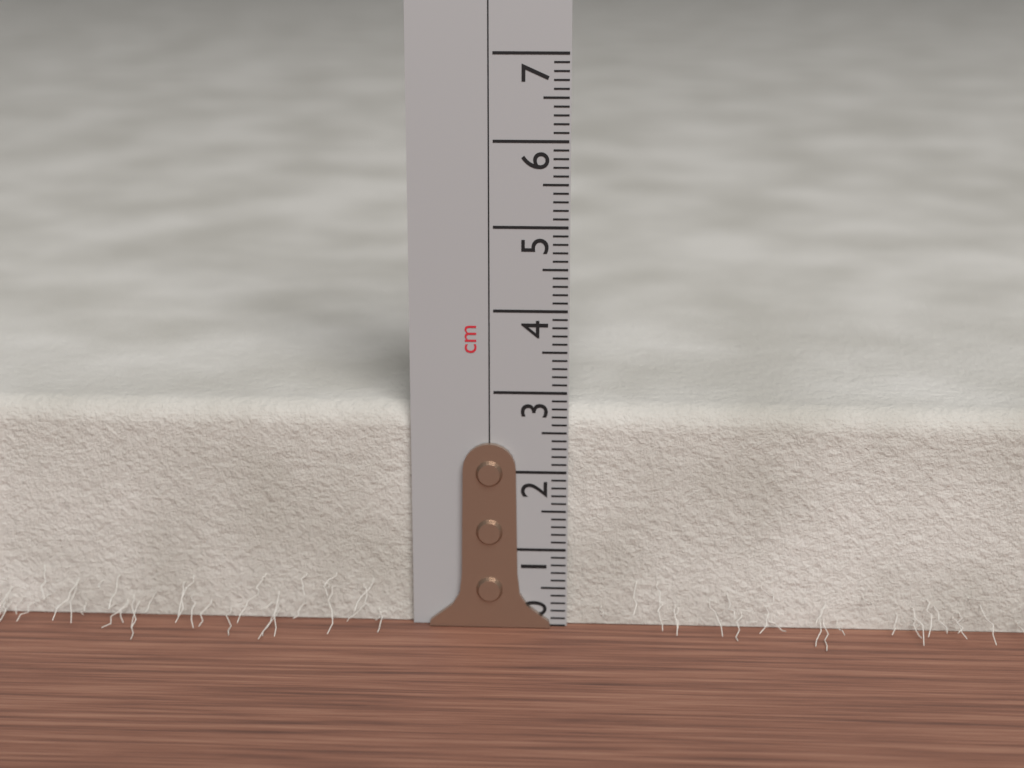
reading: 2.8 cm
